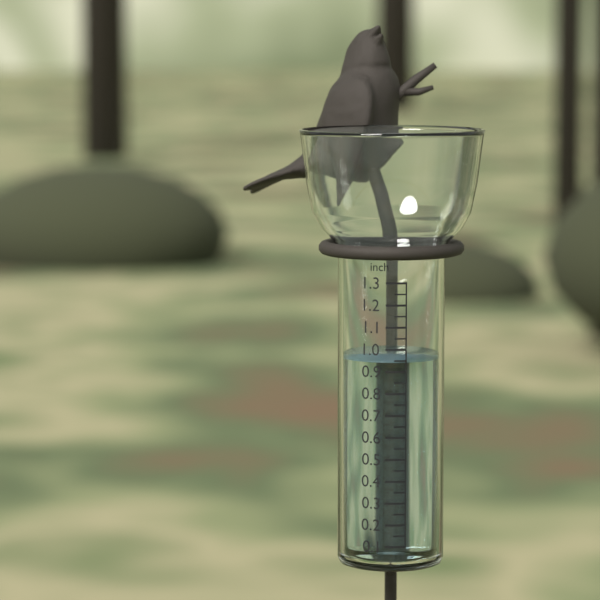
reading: 0.95 inch
